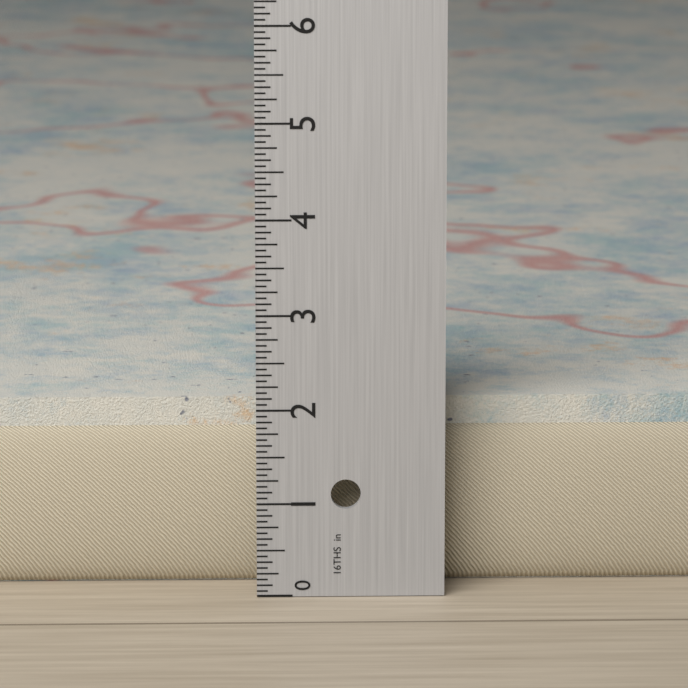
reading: 2.0000 in
